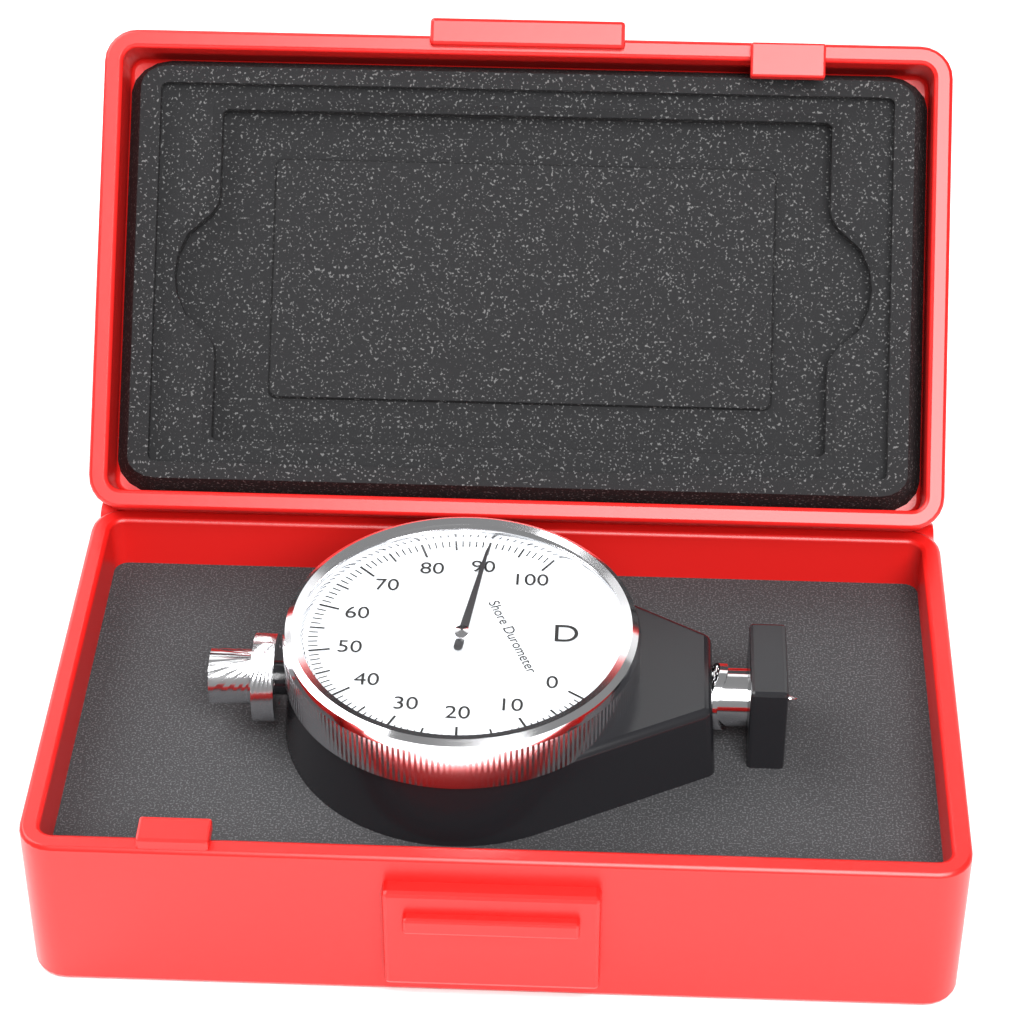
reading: 90 Shore D
